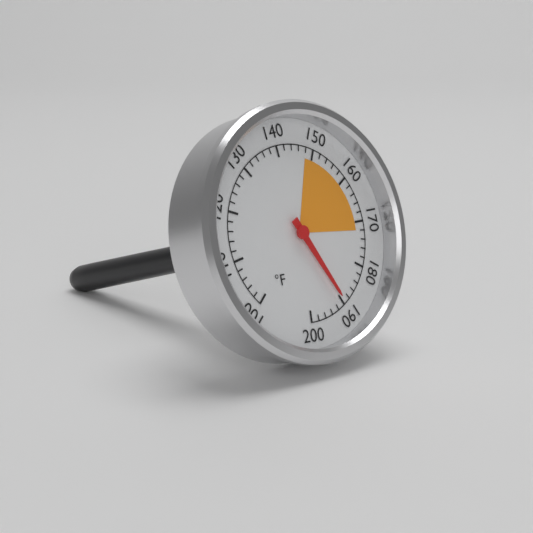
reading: 190 °F
